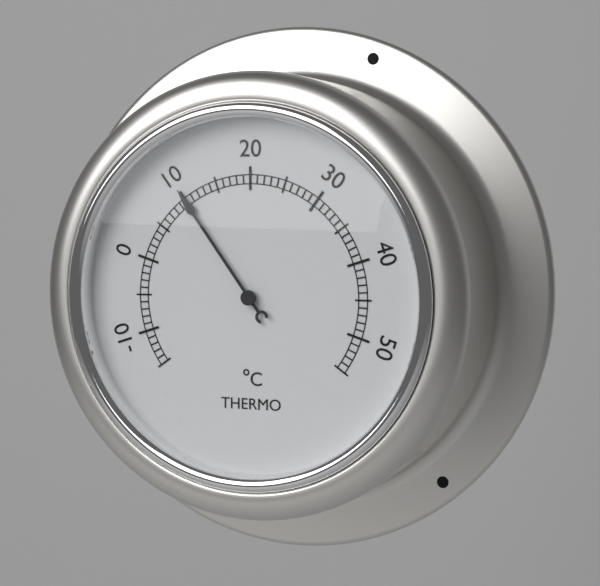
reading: 10 °C
